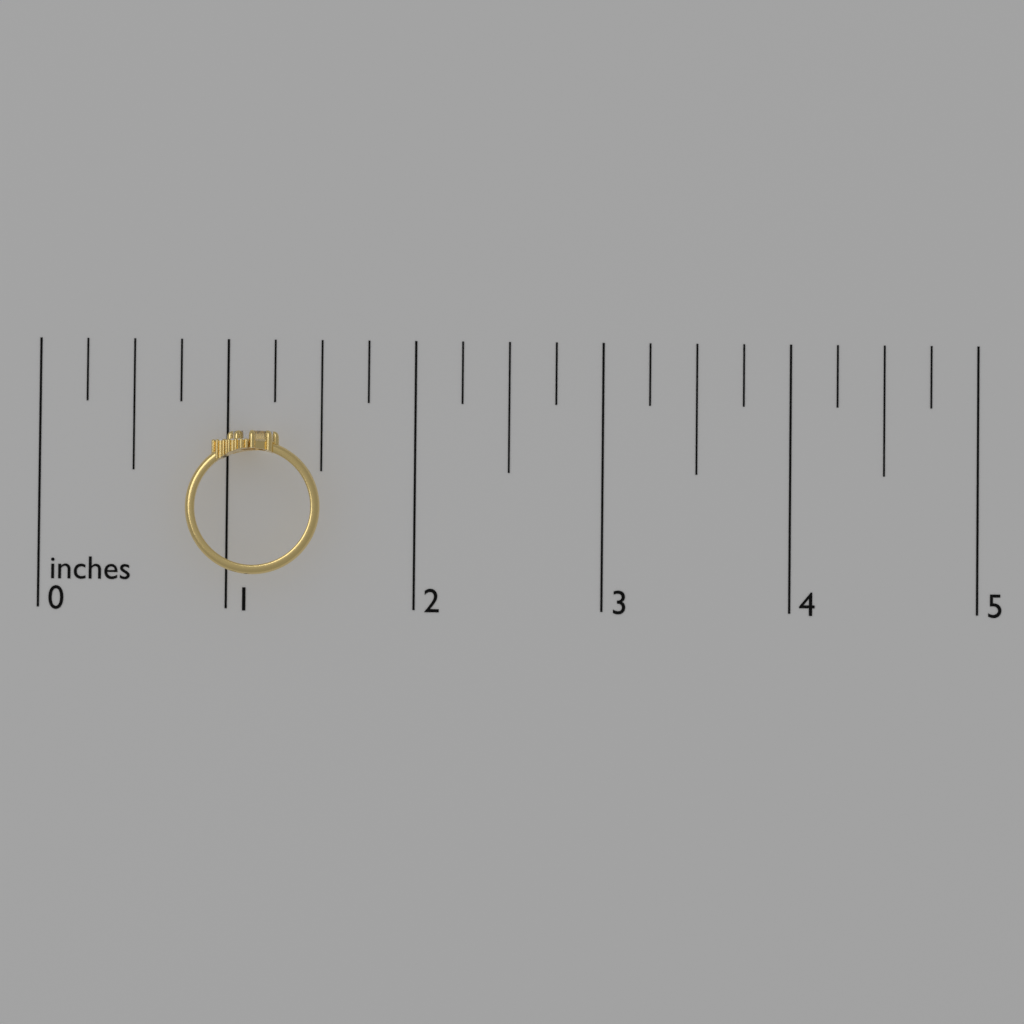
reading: 1.50 inches
